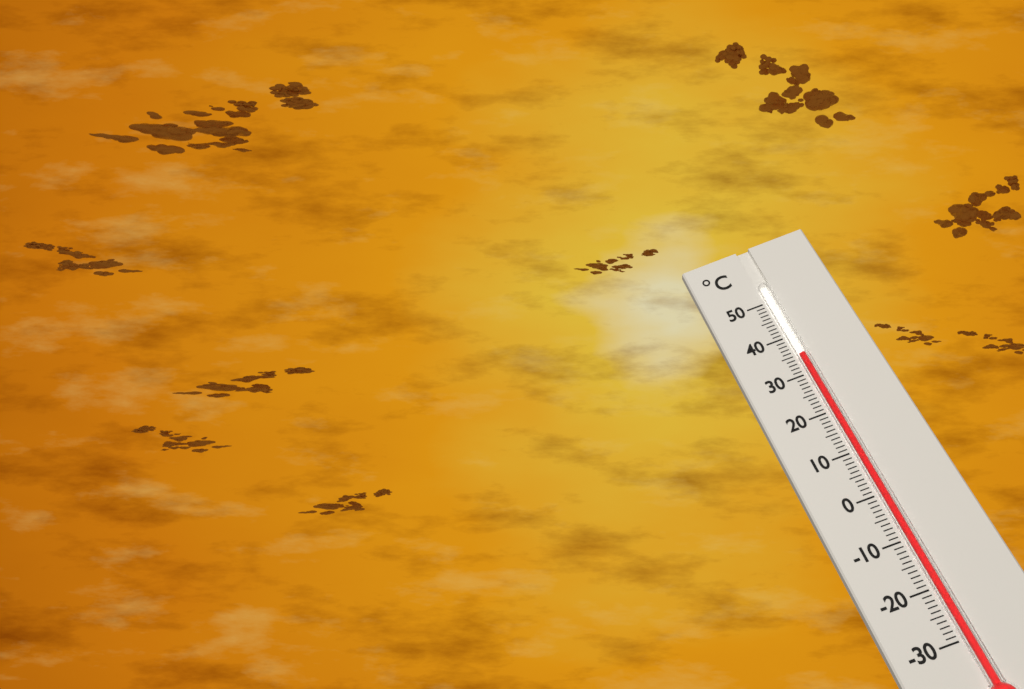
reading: 35 °C
